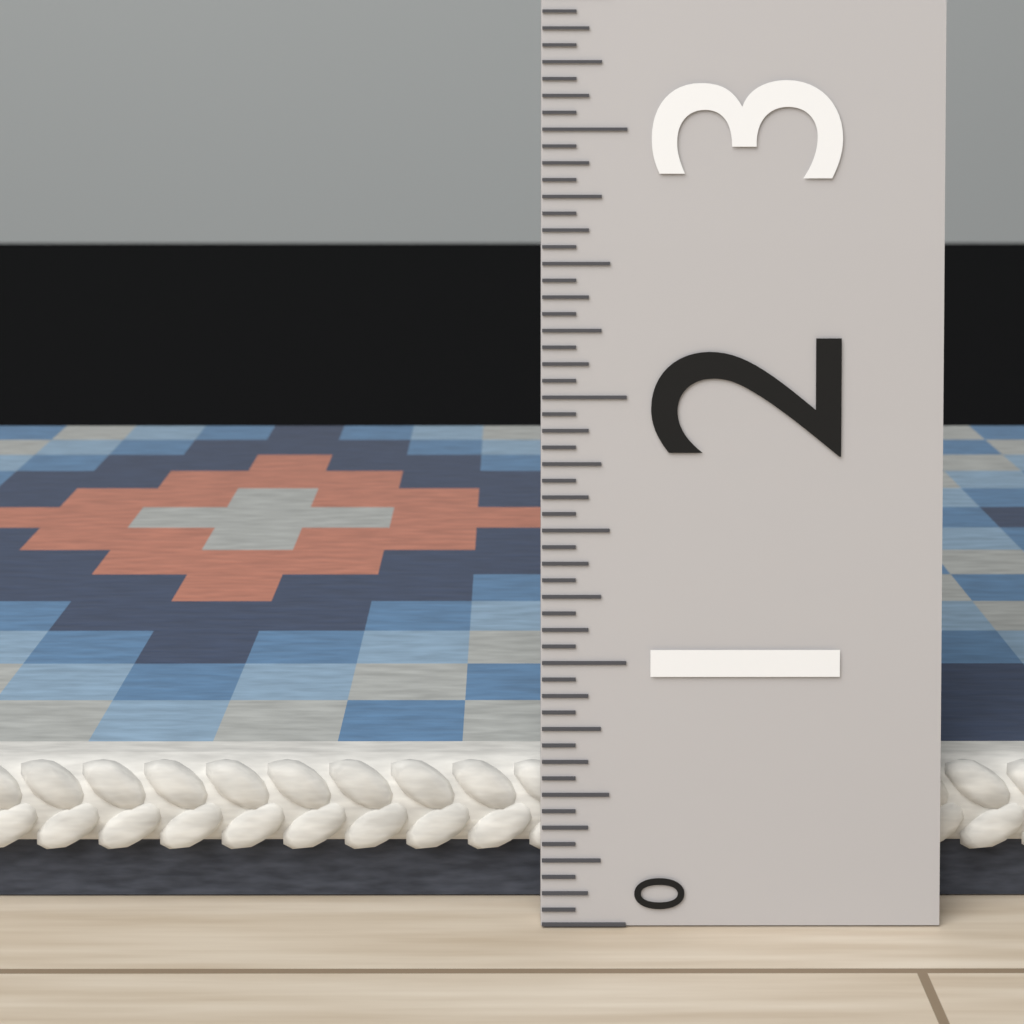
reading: 0.5625 (no unit)
